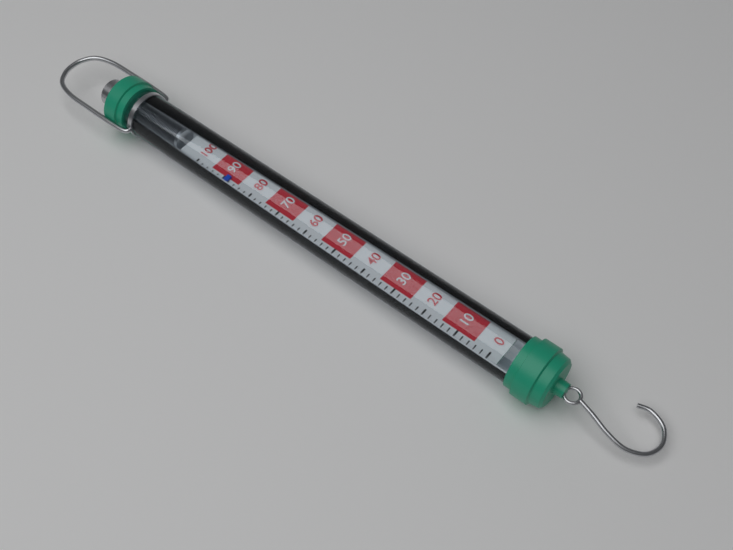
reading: 88 (no unit)
